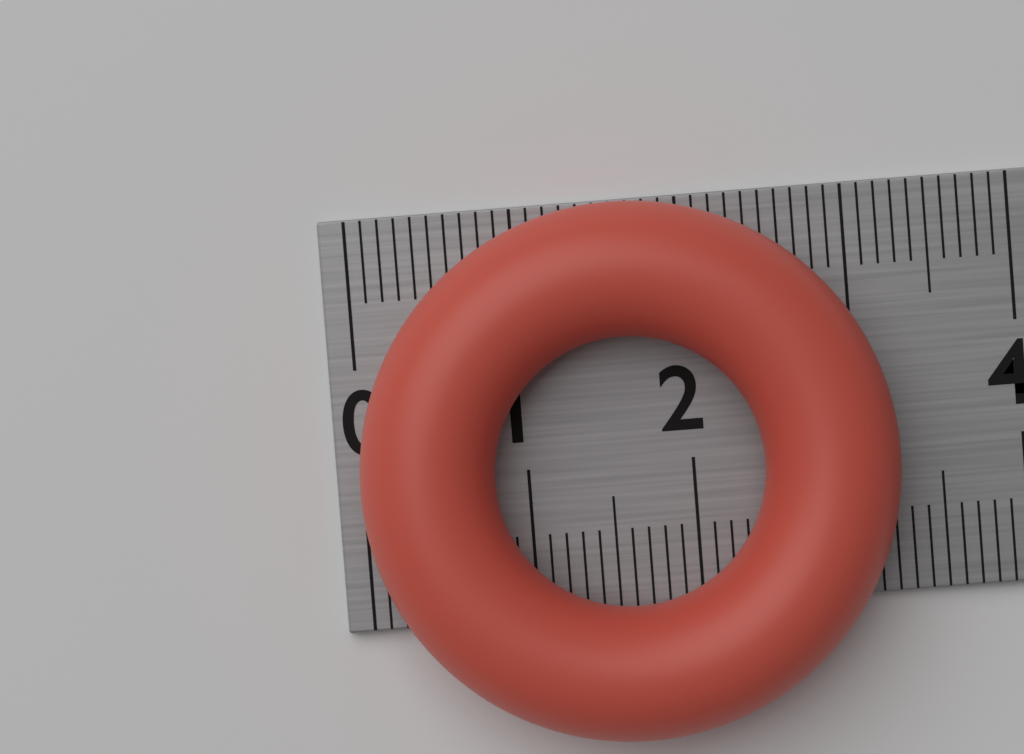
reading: 3.2 cm
